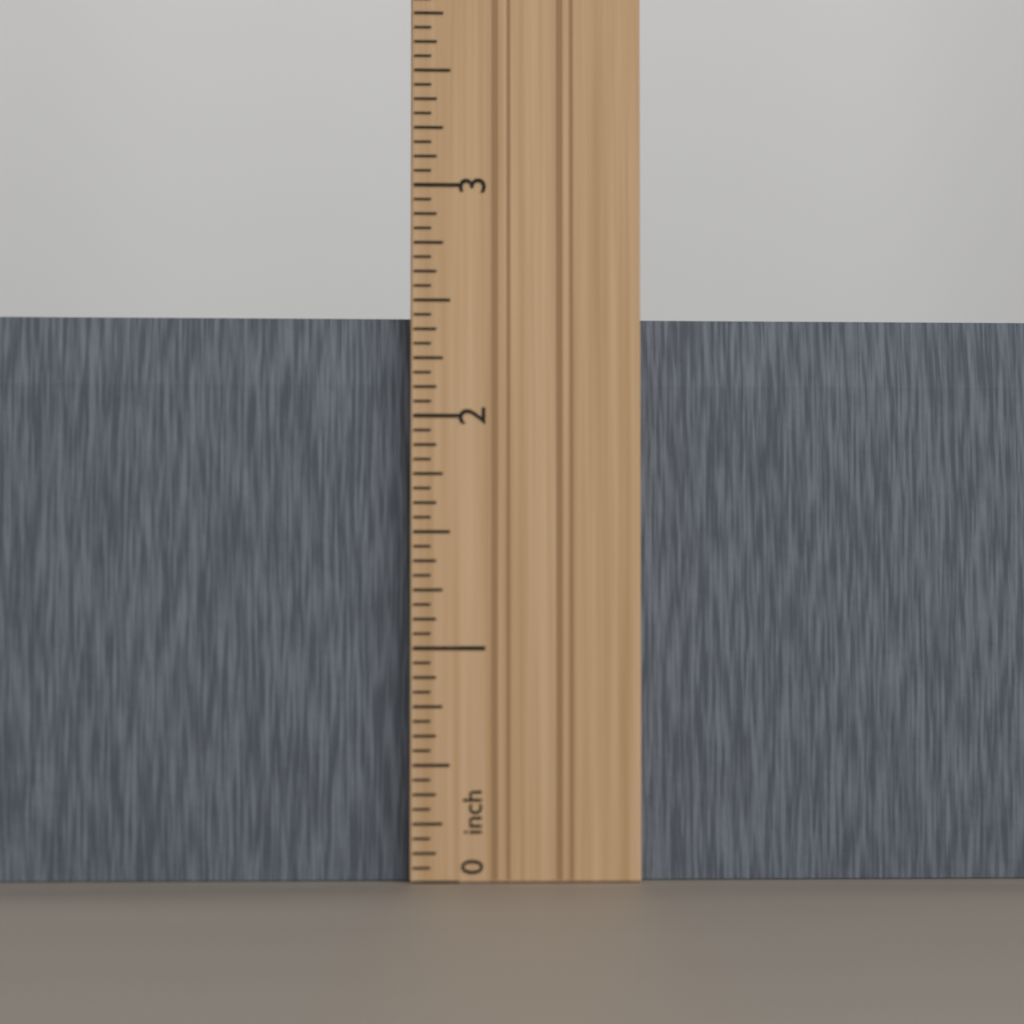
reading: 2.4375 in
